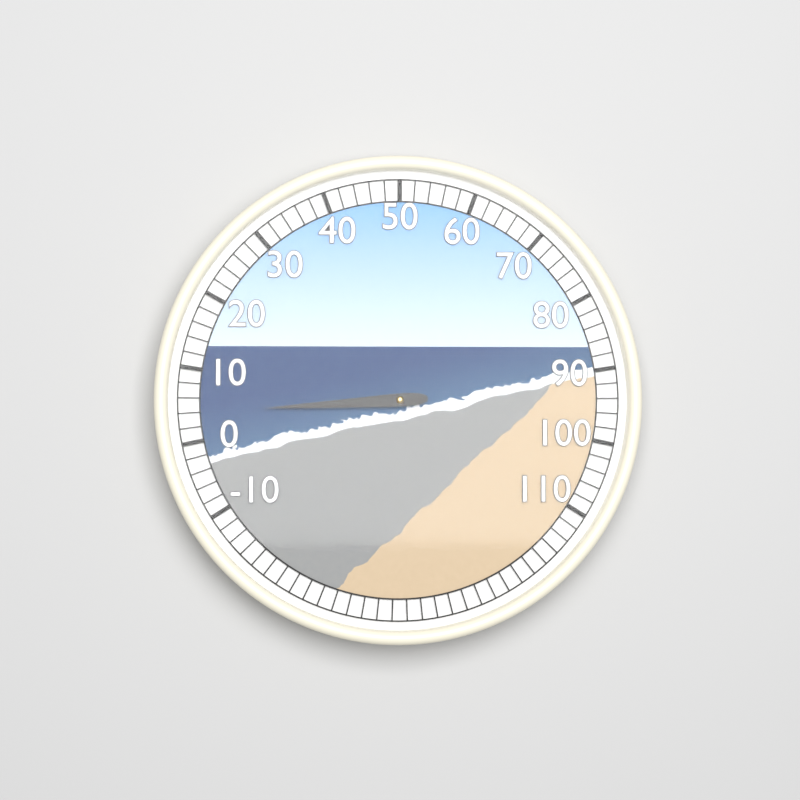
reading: 4 (no unit)
